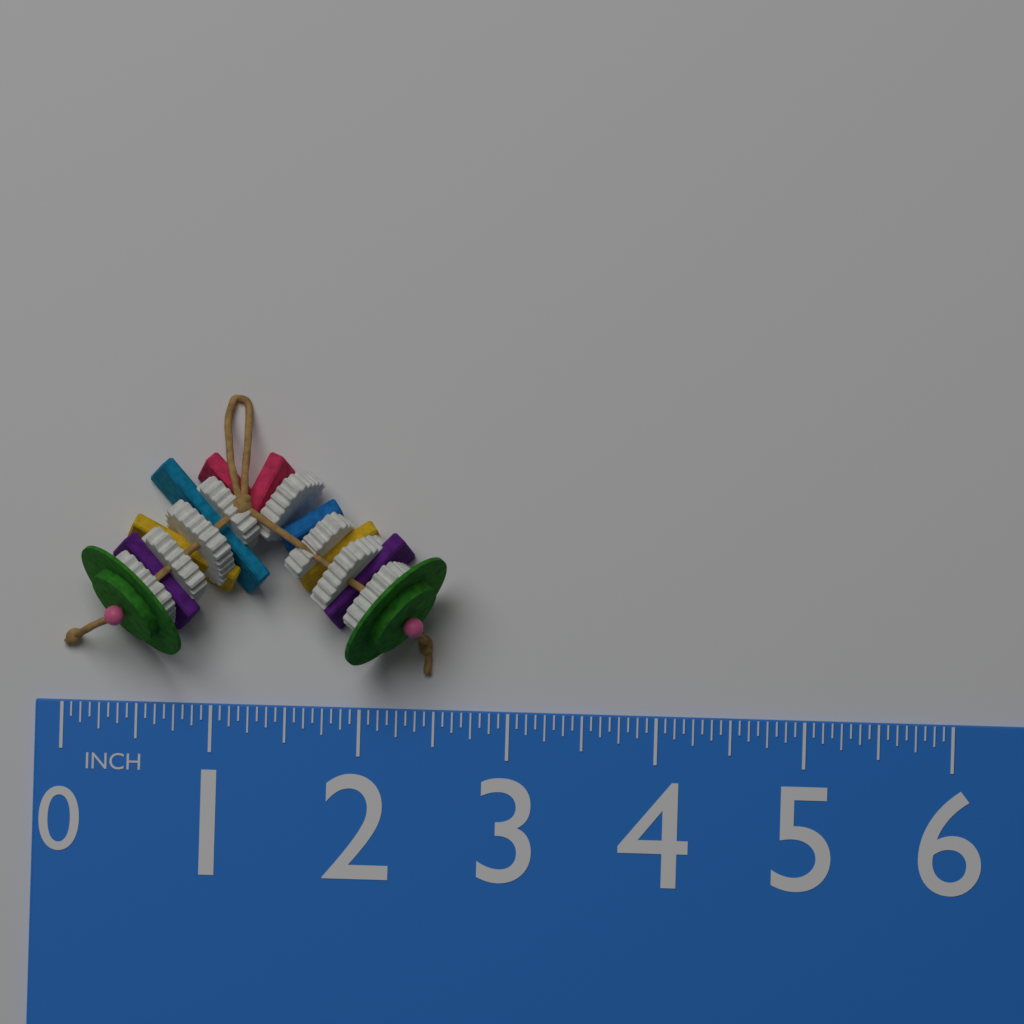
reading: 2.5625 in
